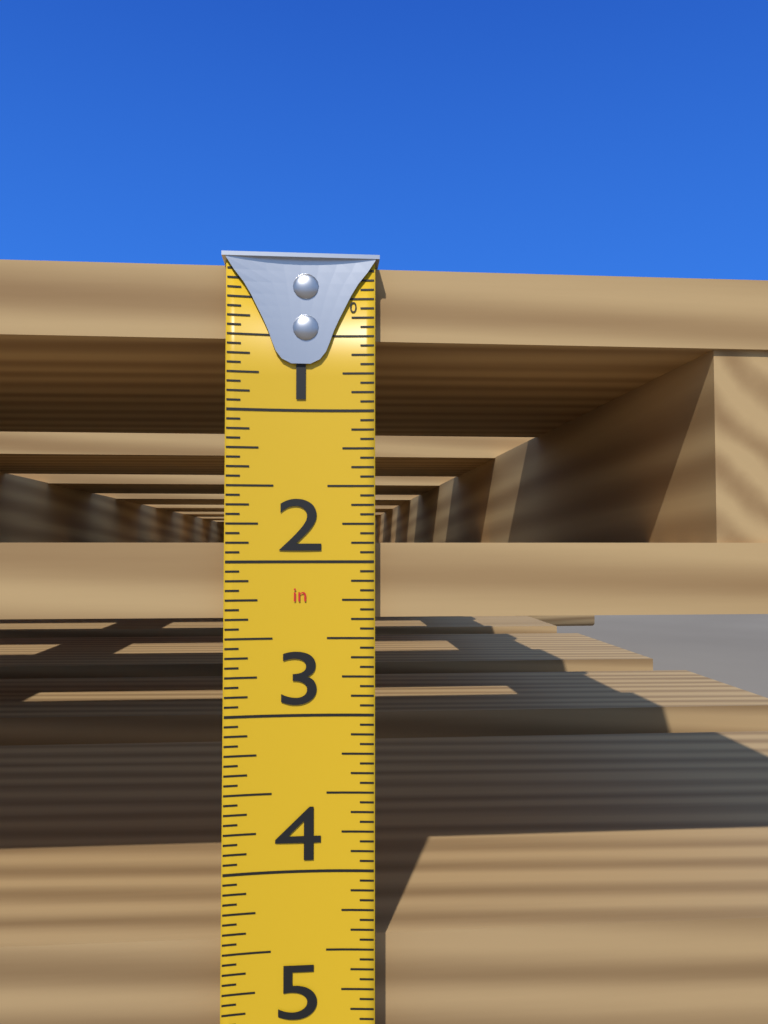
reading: 2.3750 in
